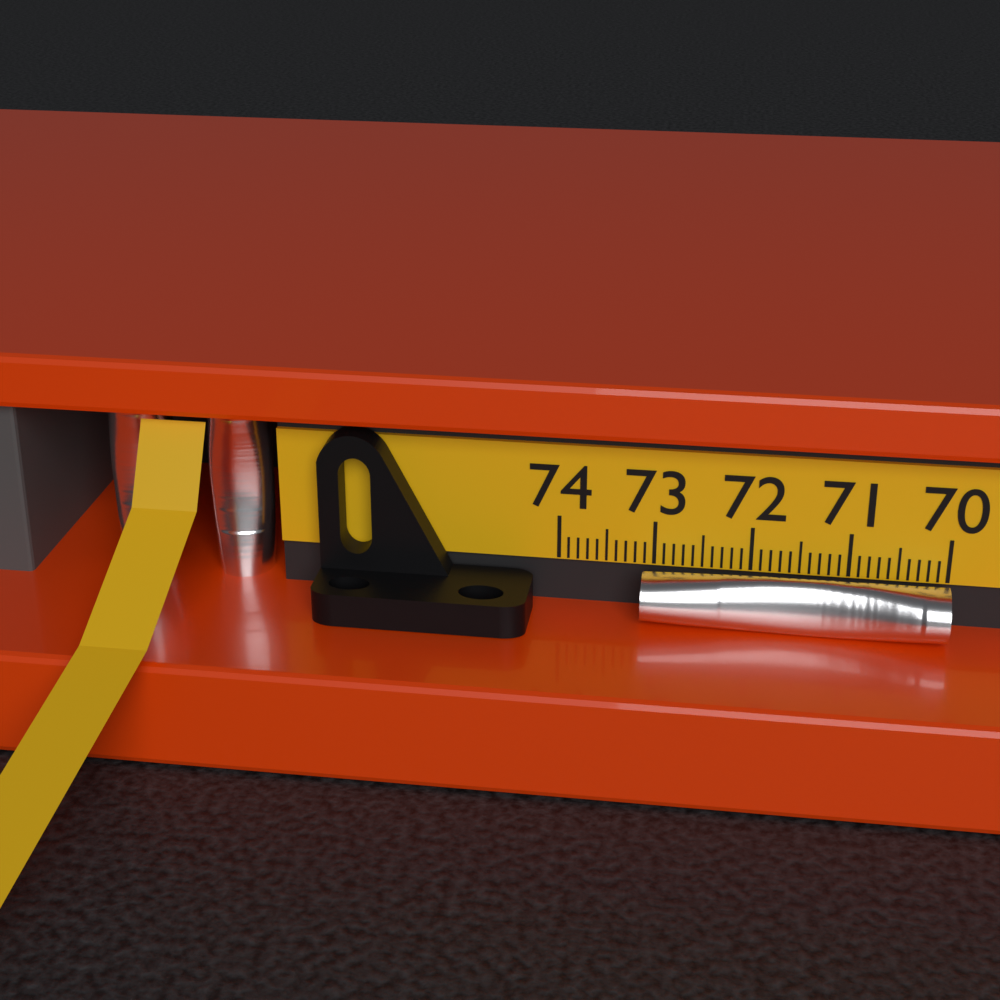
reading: 73.1 (no unit)
